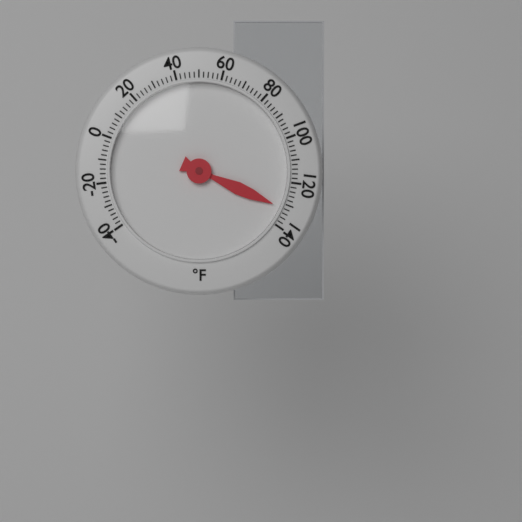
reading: 132 °F
